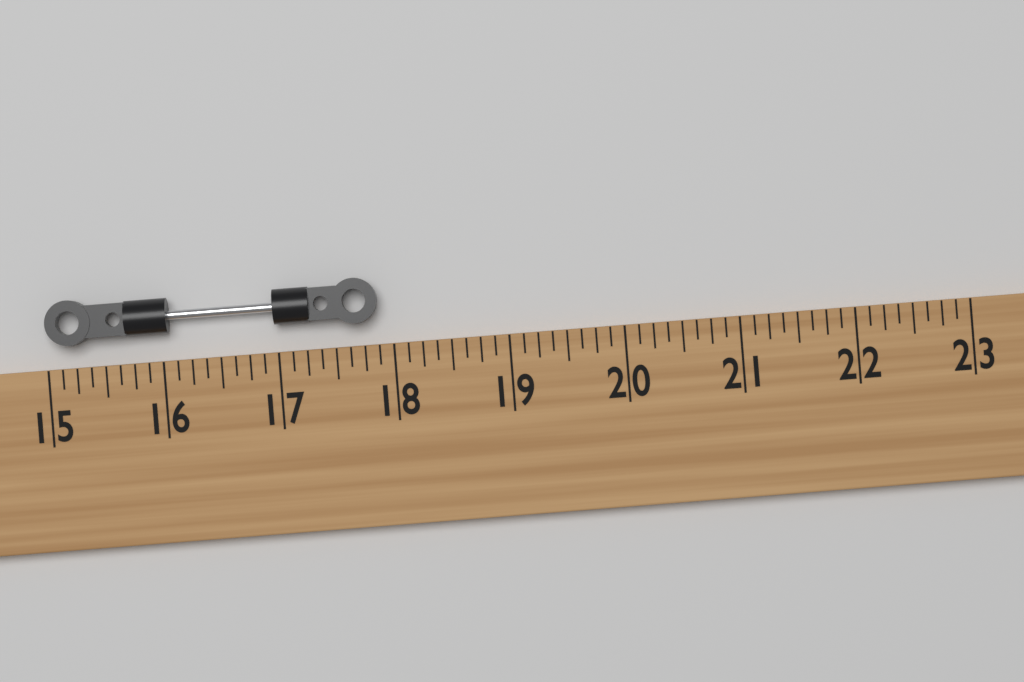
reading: 17.875 (no unit)
